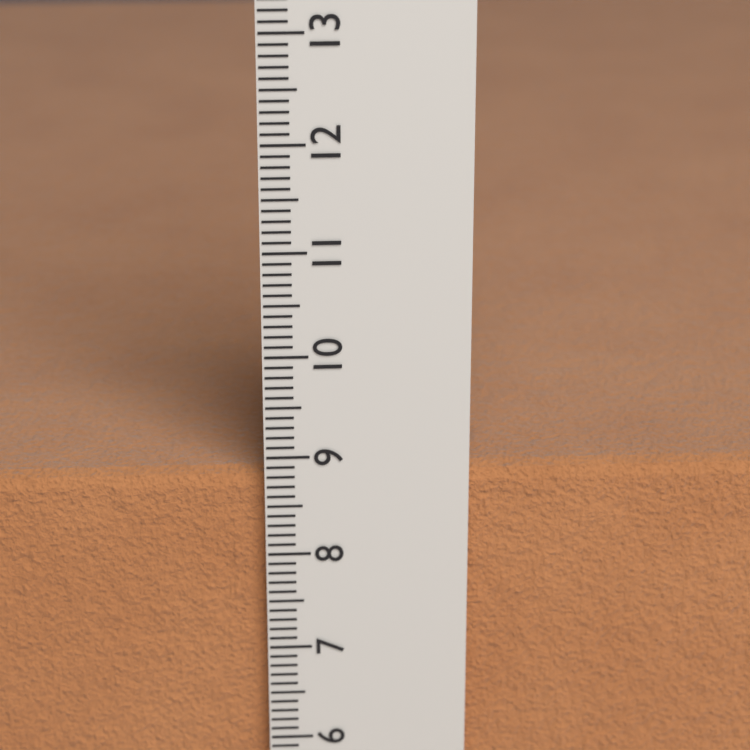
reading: 8.8 cm
